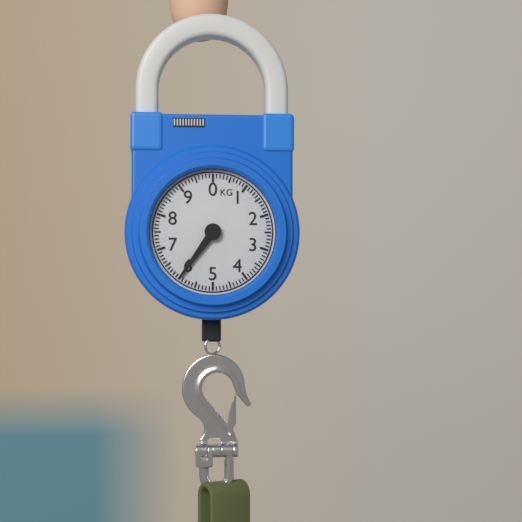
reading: 6.0 kg
